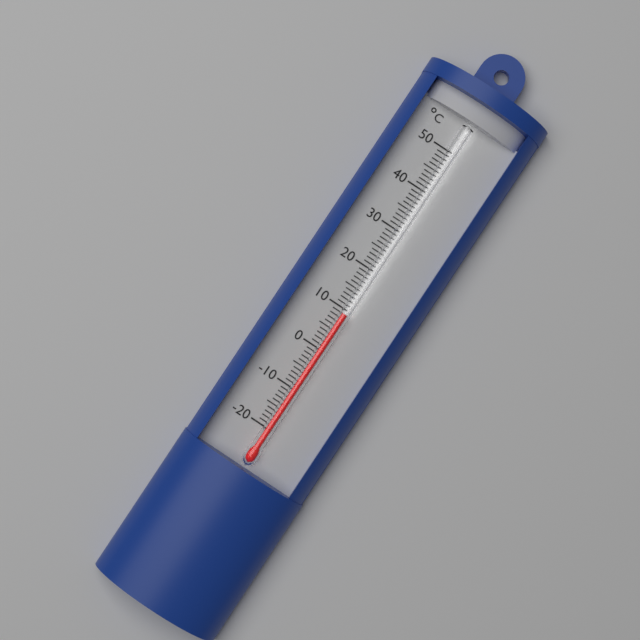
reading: 9 °C
